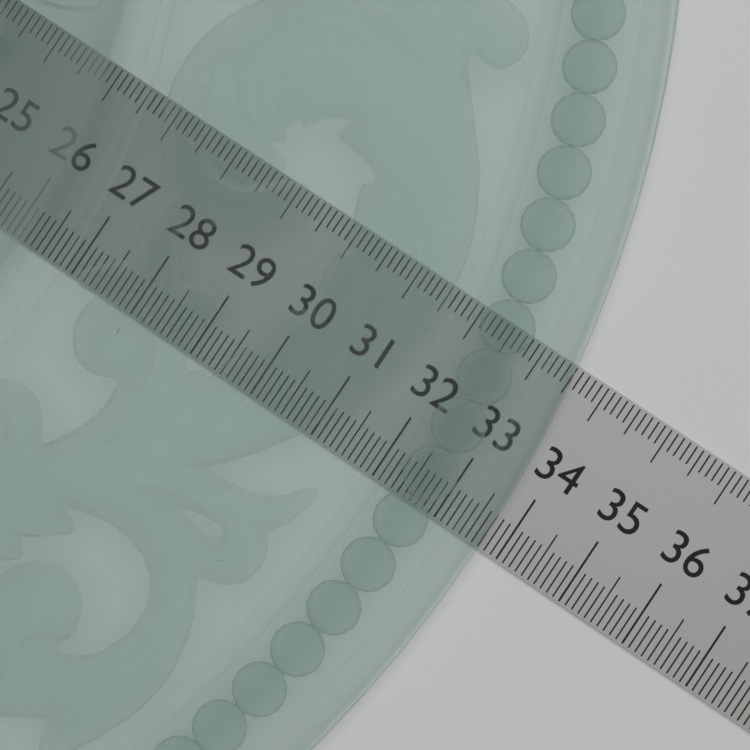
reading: 33.7 (no unit)
